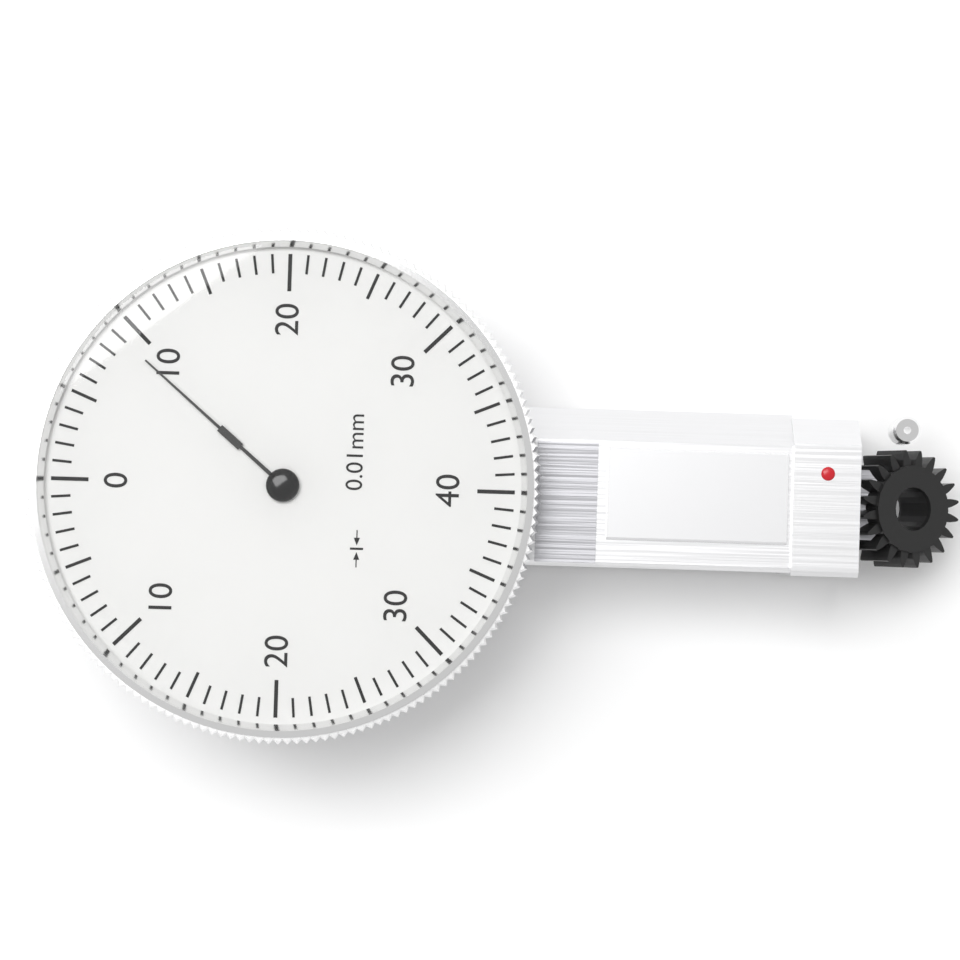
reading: 9 0.01mm
